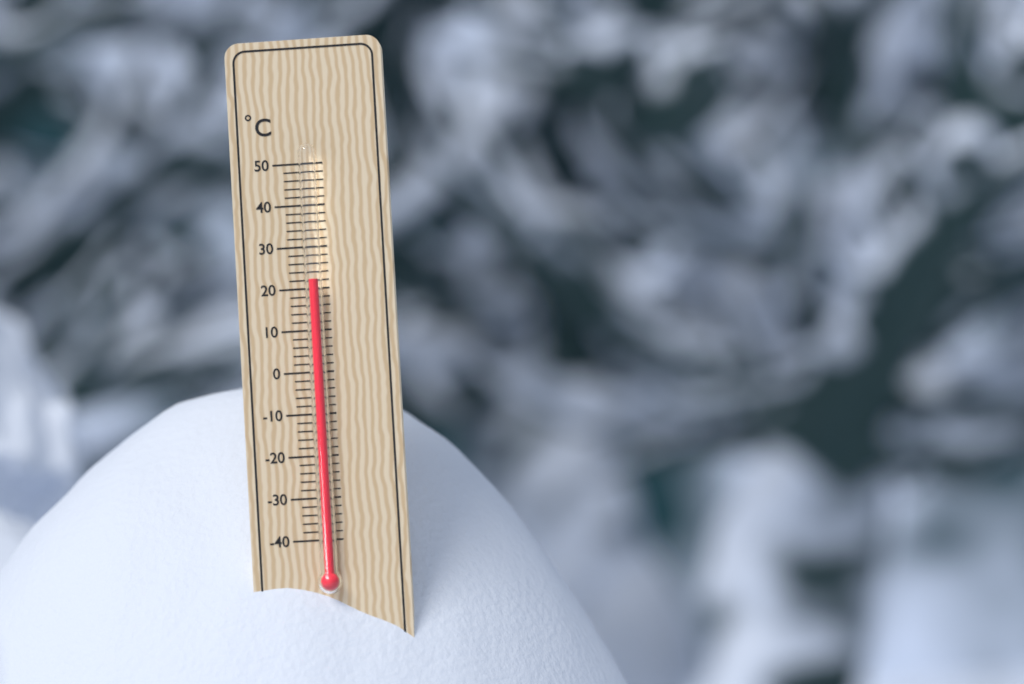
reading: 22 °C
